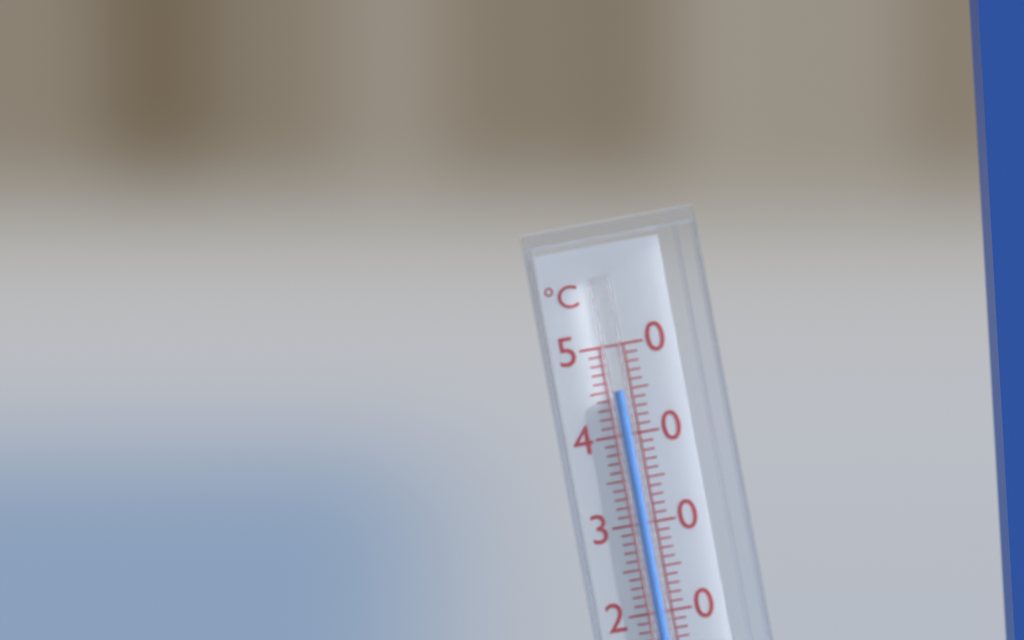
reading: 45 °C
